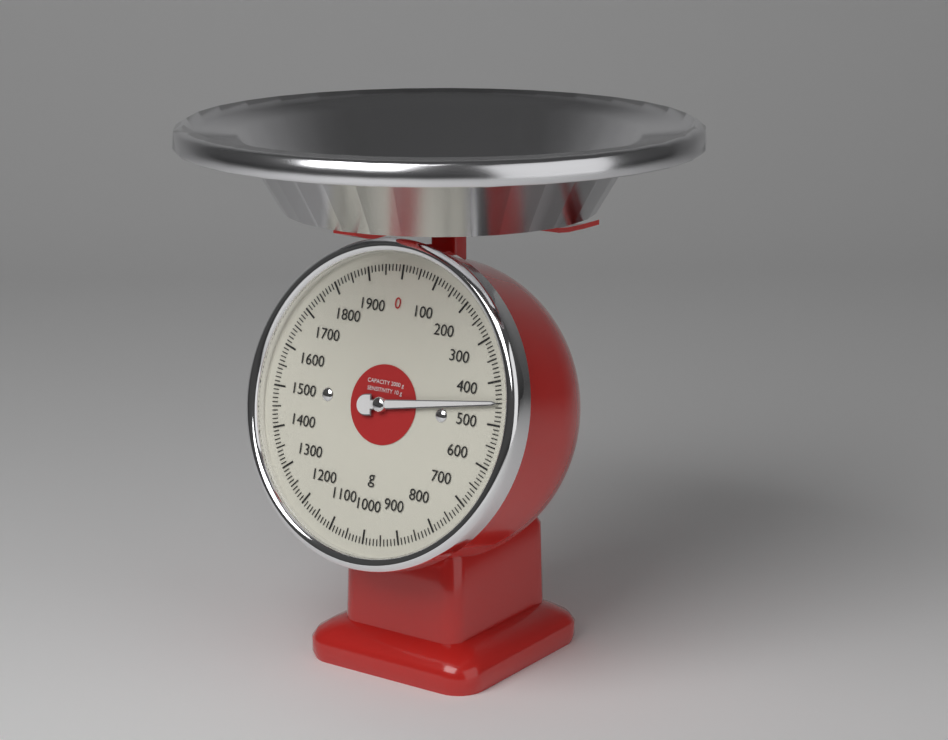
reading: 450 g
